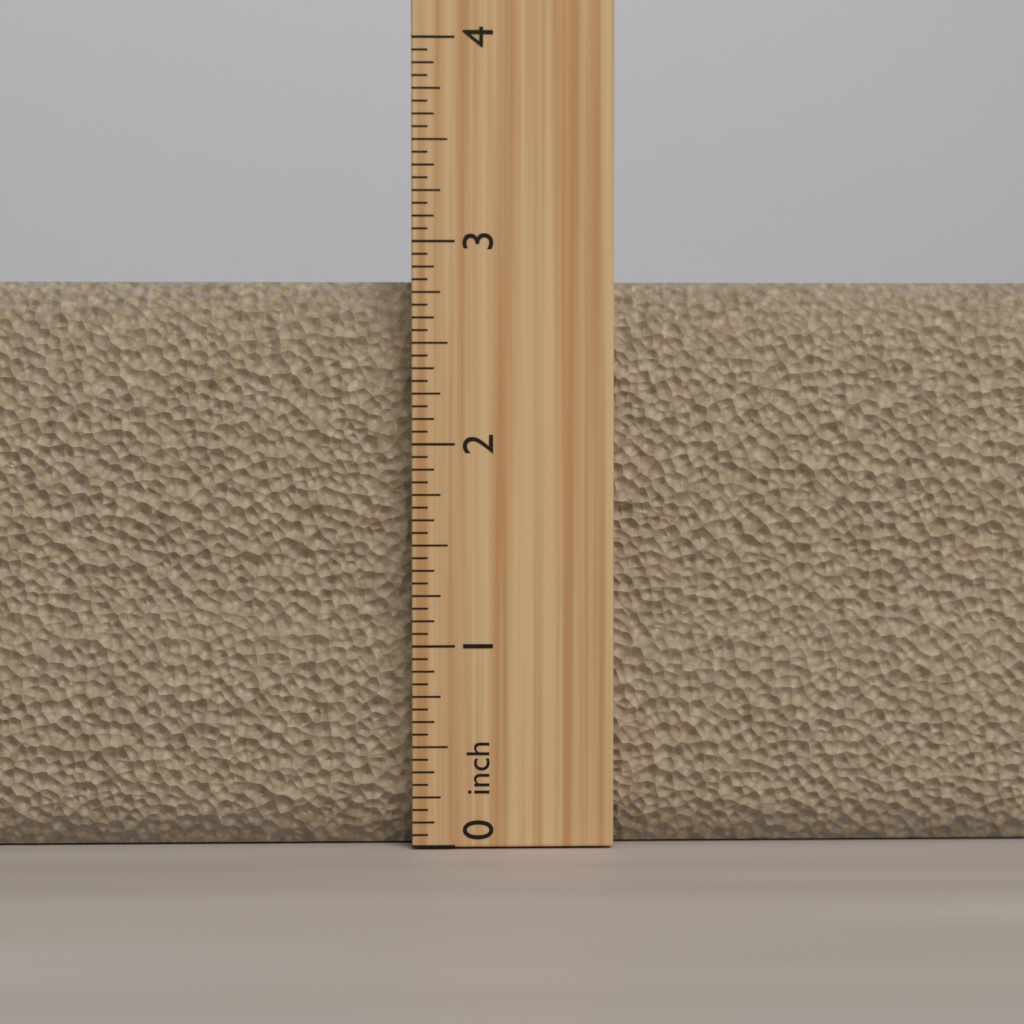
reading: 2.8125 inch
